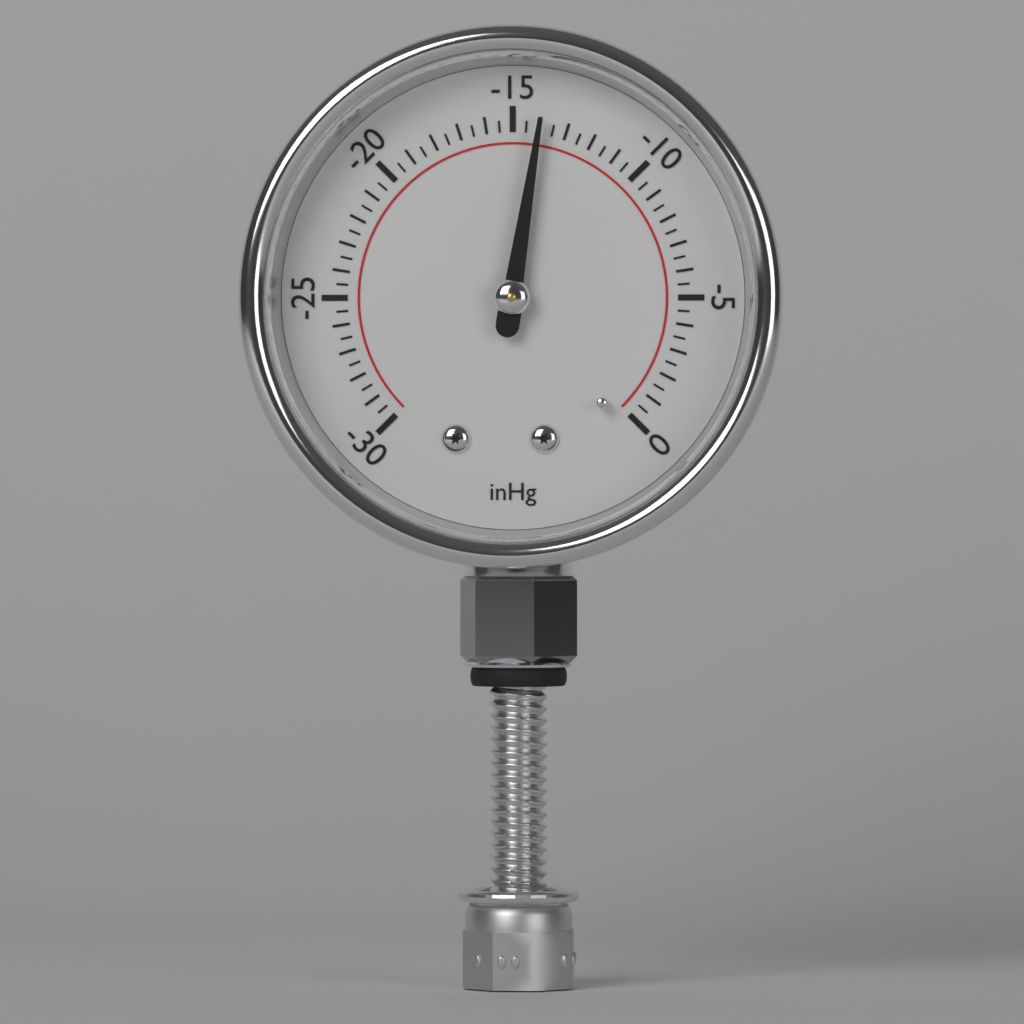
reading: -14.0 inHg
